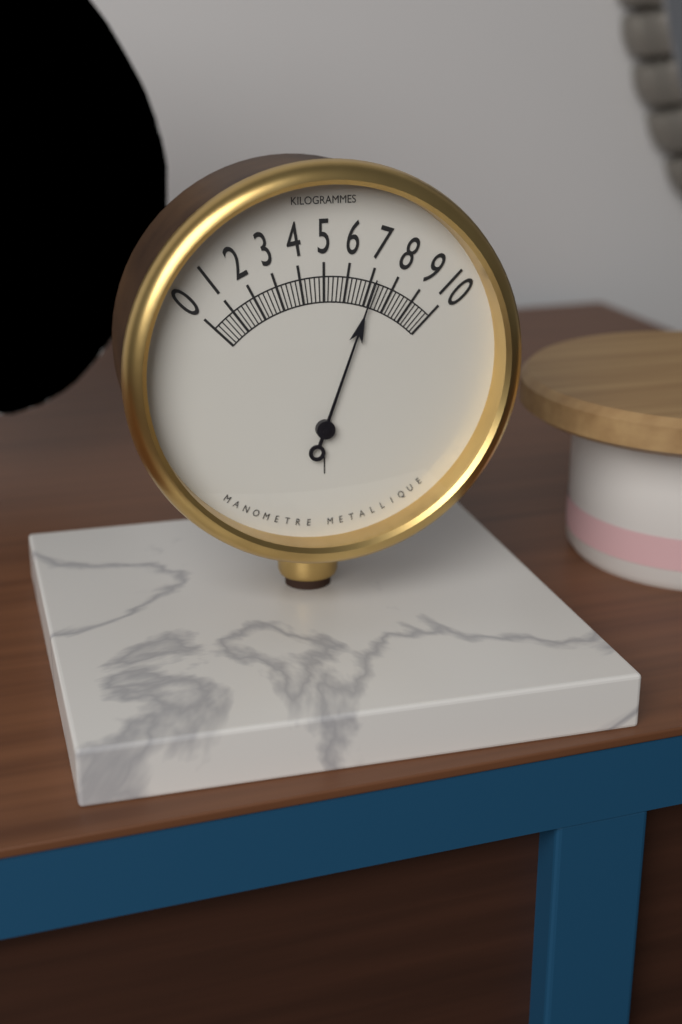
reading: 7.2 kg
